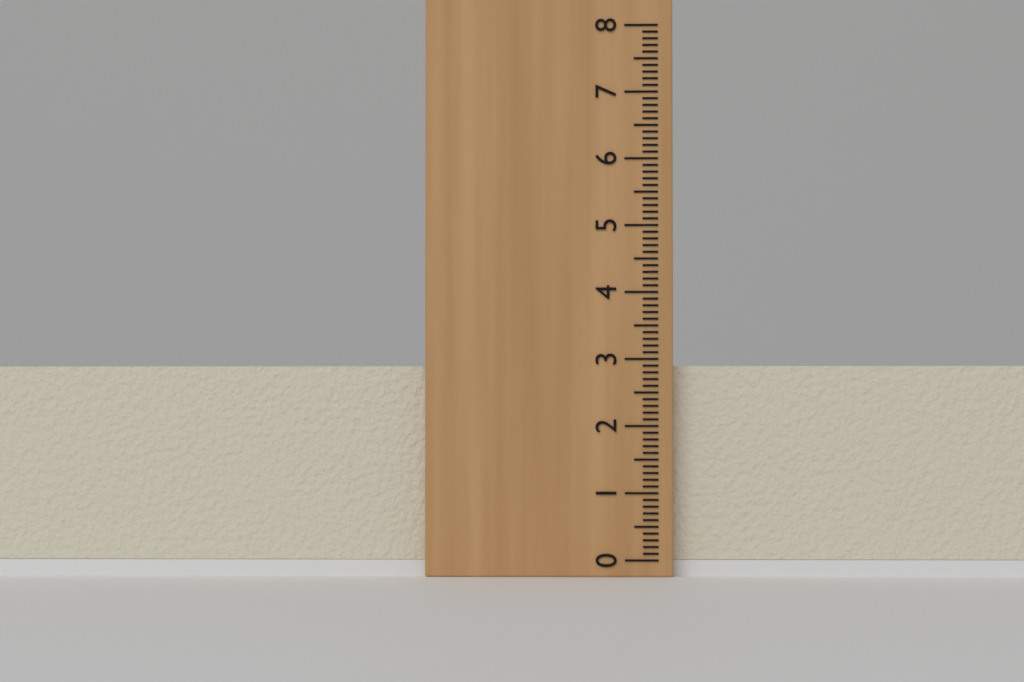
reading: 2.9 (no unit)
